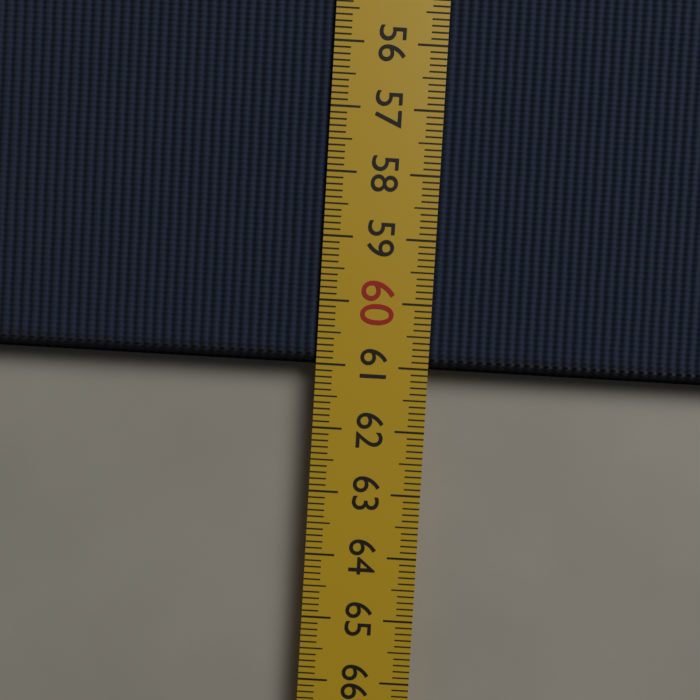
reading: 61.0 cm
